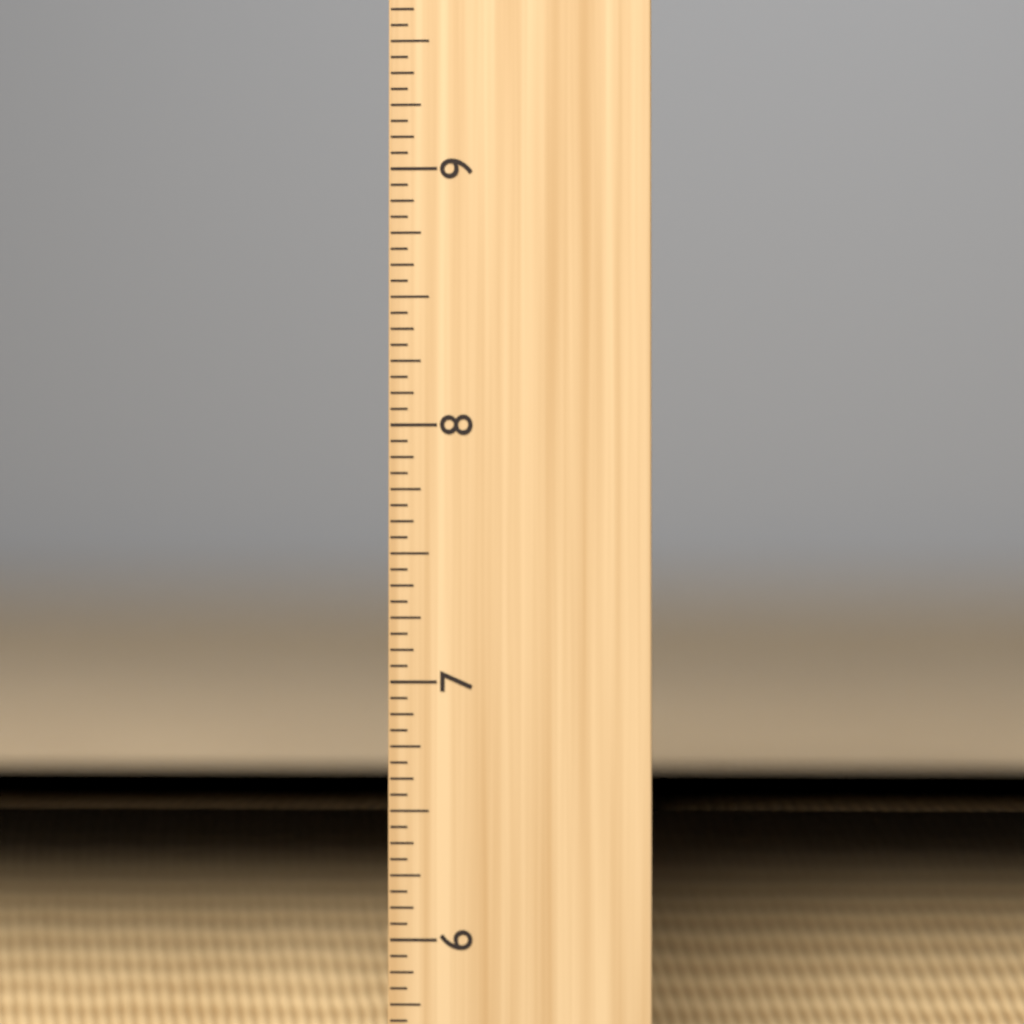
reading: 6.4375 in
